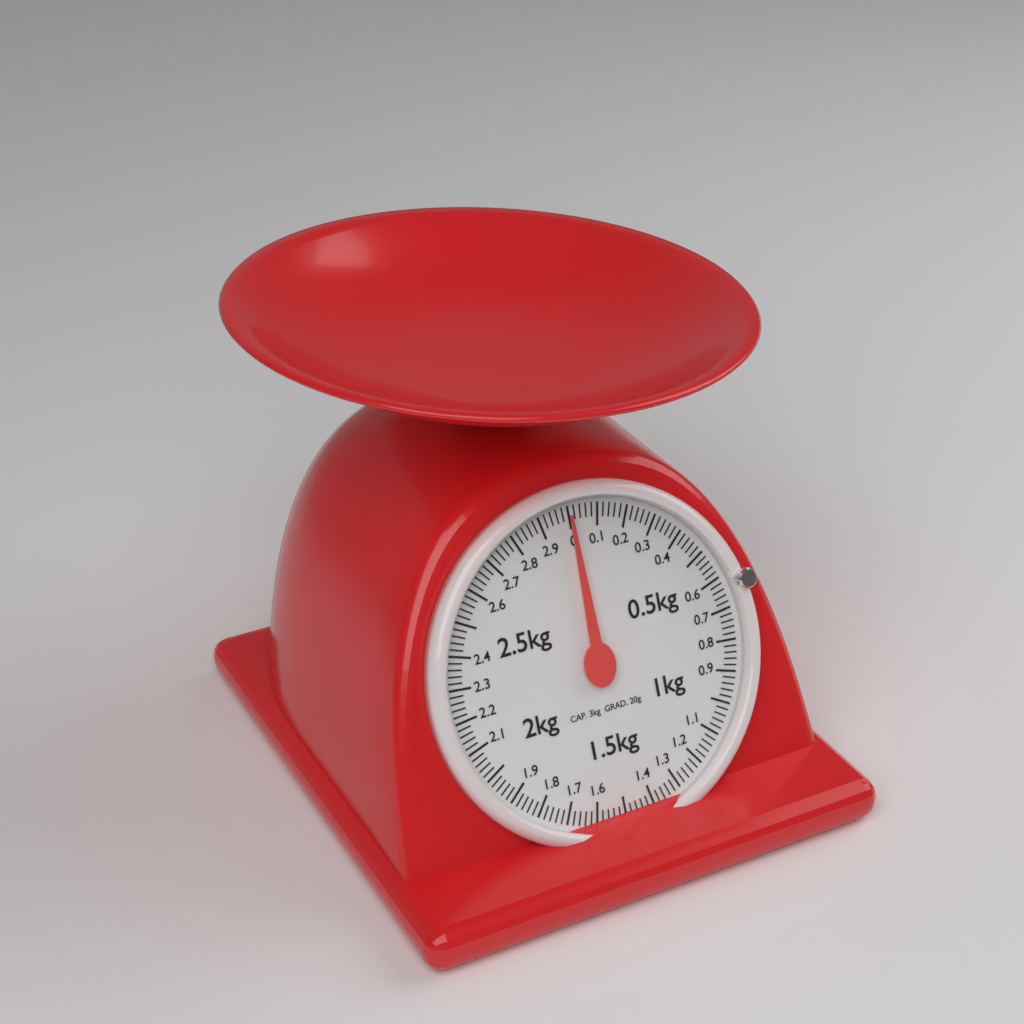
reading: 0.00 kg
